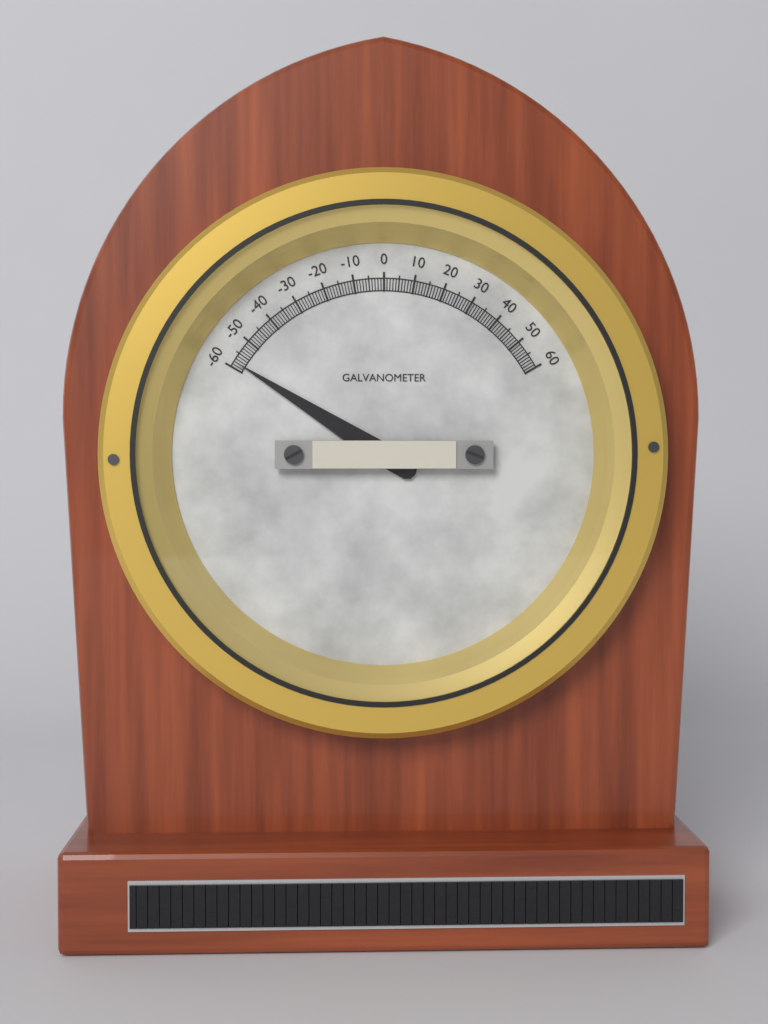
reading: -58 (no unit)
